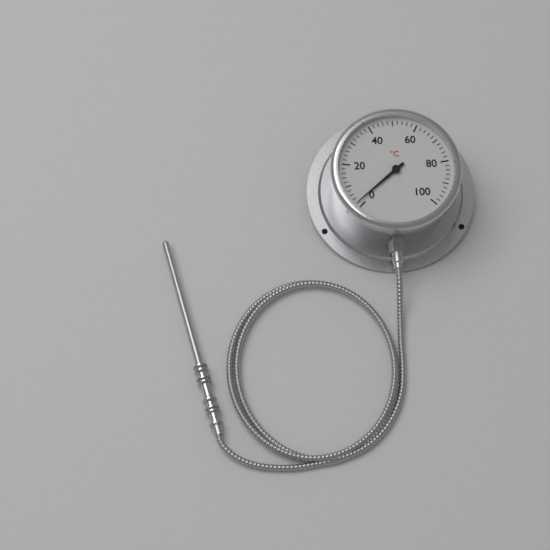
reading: 2 °C
